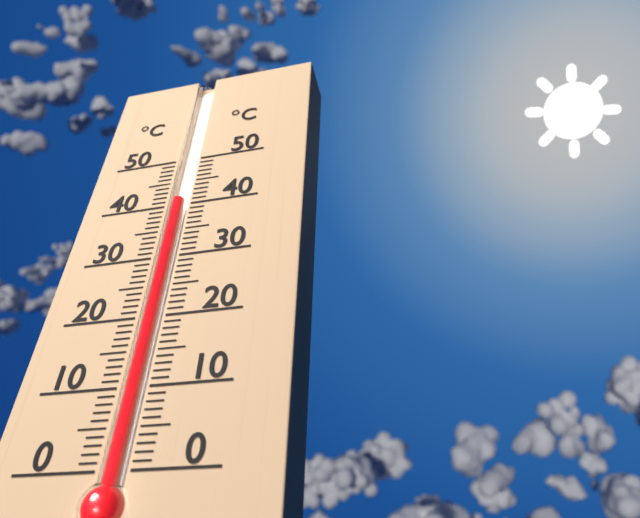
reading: 41 °C
